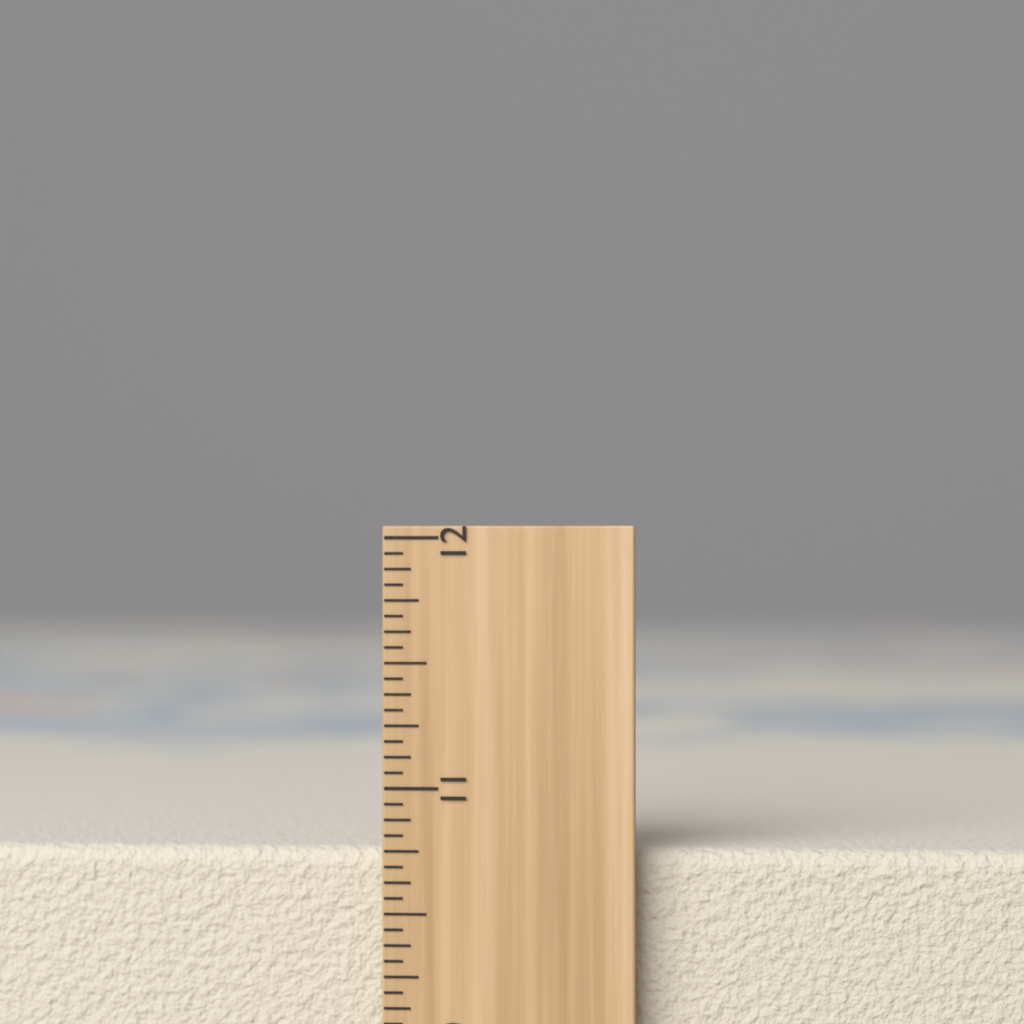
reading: 10.7500 inch
